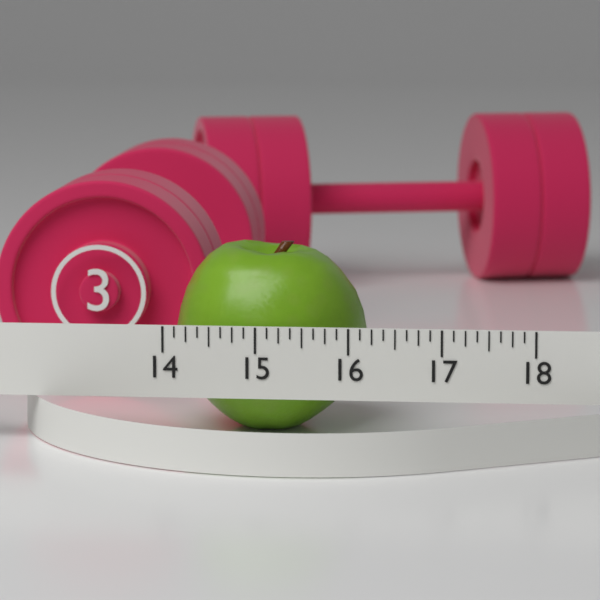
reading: 16.125 (no unit)
